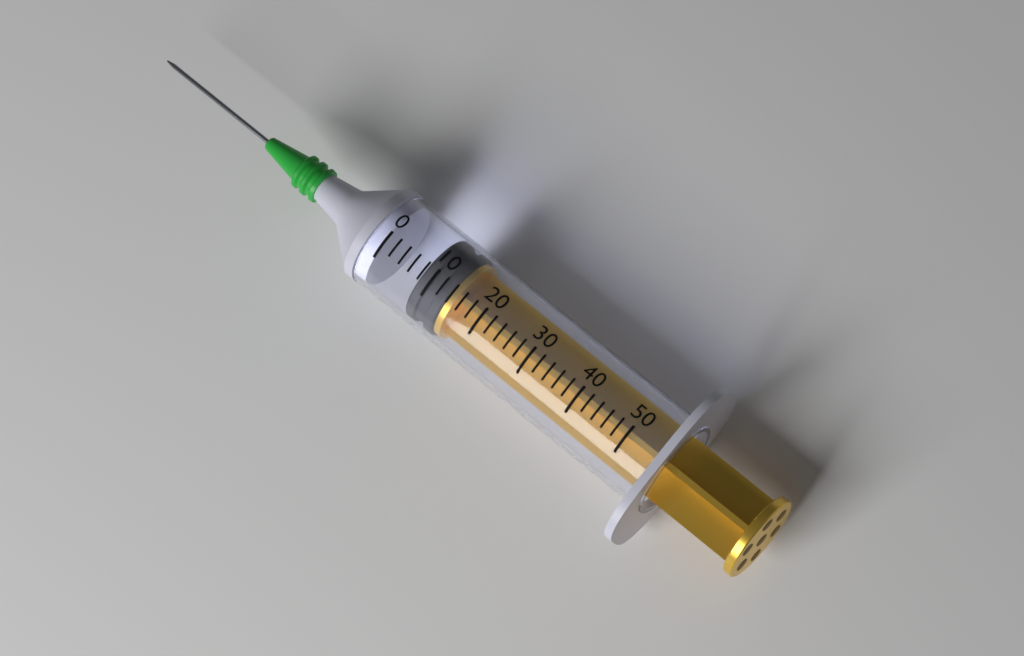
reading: 8 (no unit)
